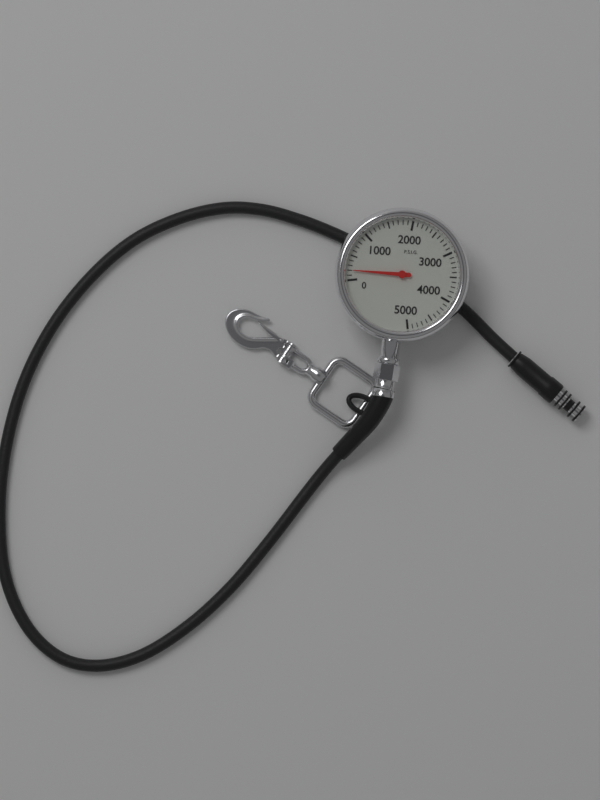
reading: 200 psi
